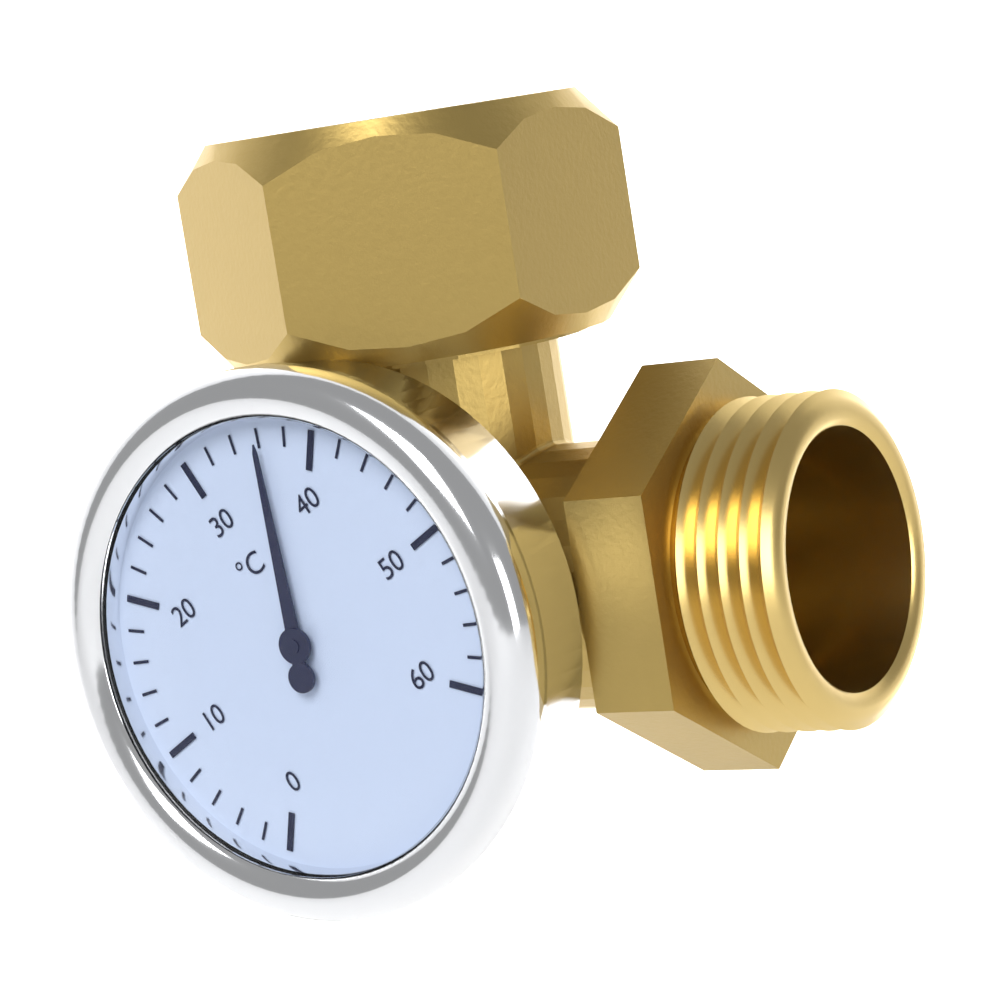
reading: 36 °C
